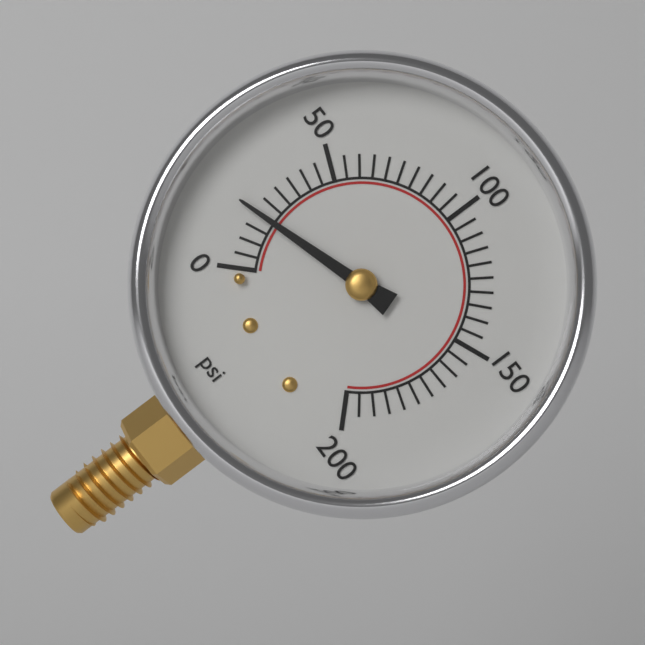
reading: 20 psi
